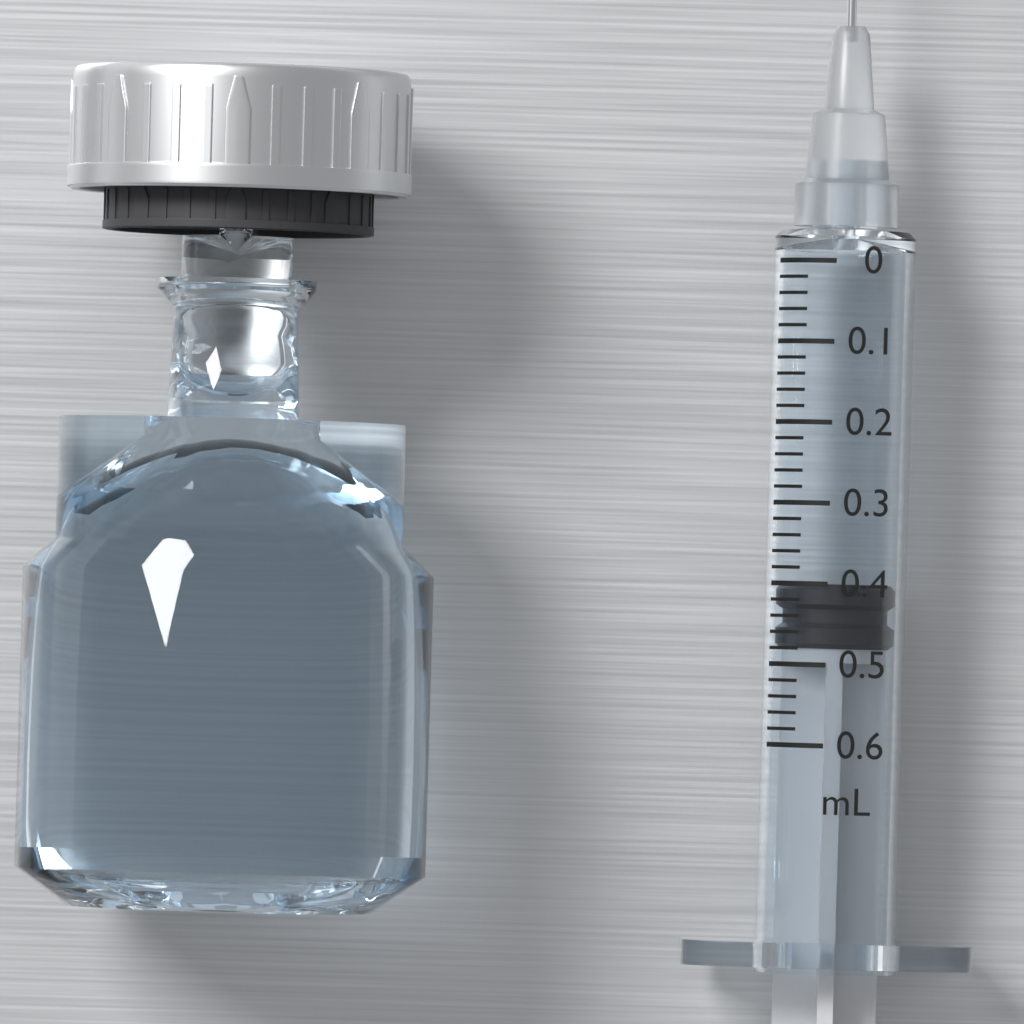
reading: 0.40 mL
